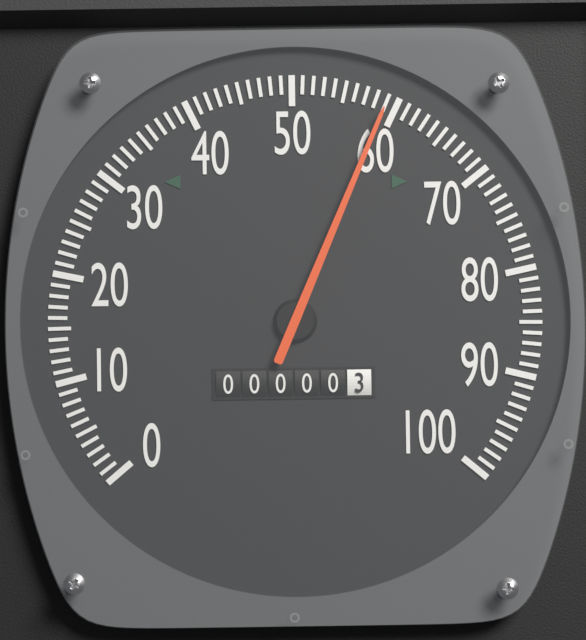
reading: 59 (no unit)
